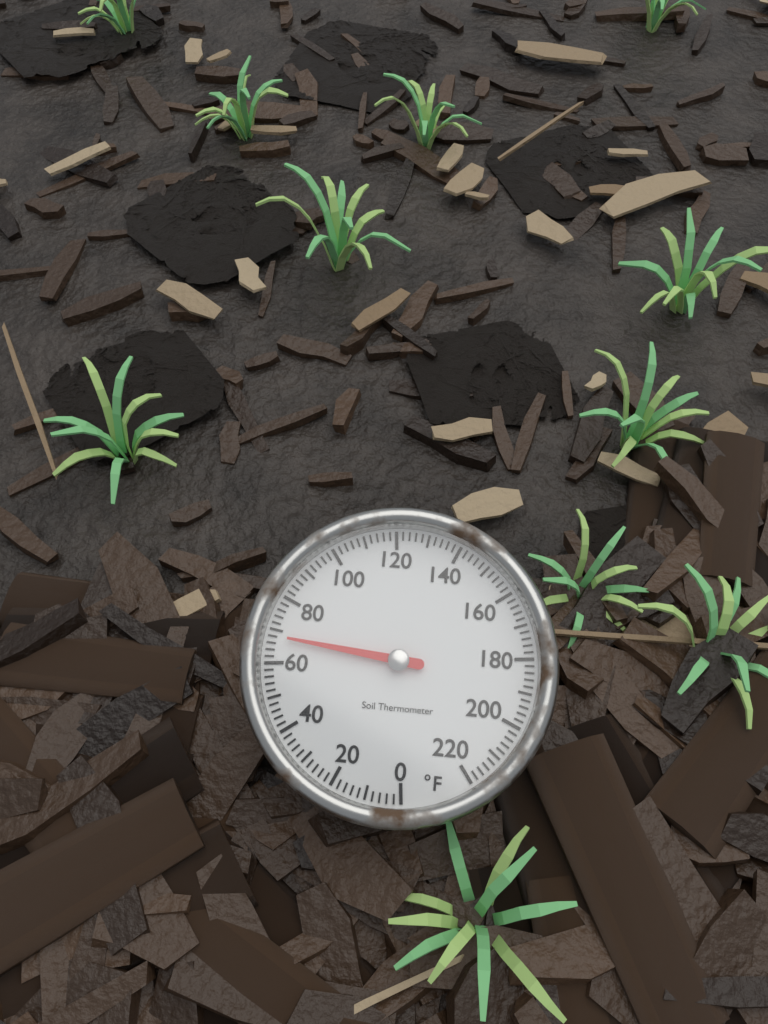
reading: 68 °F
